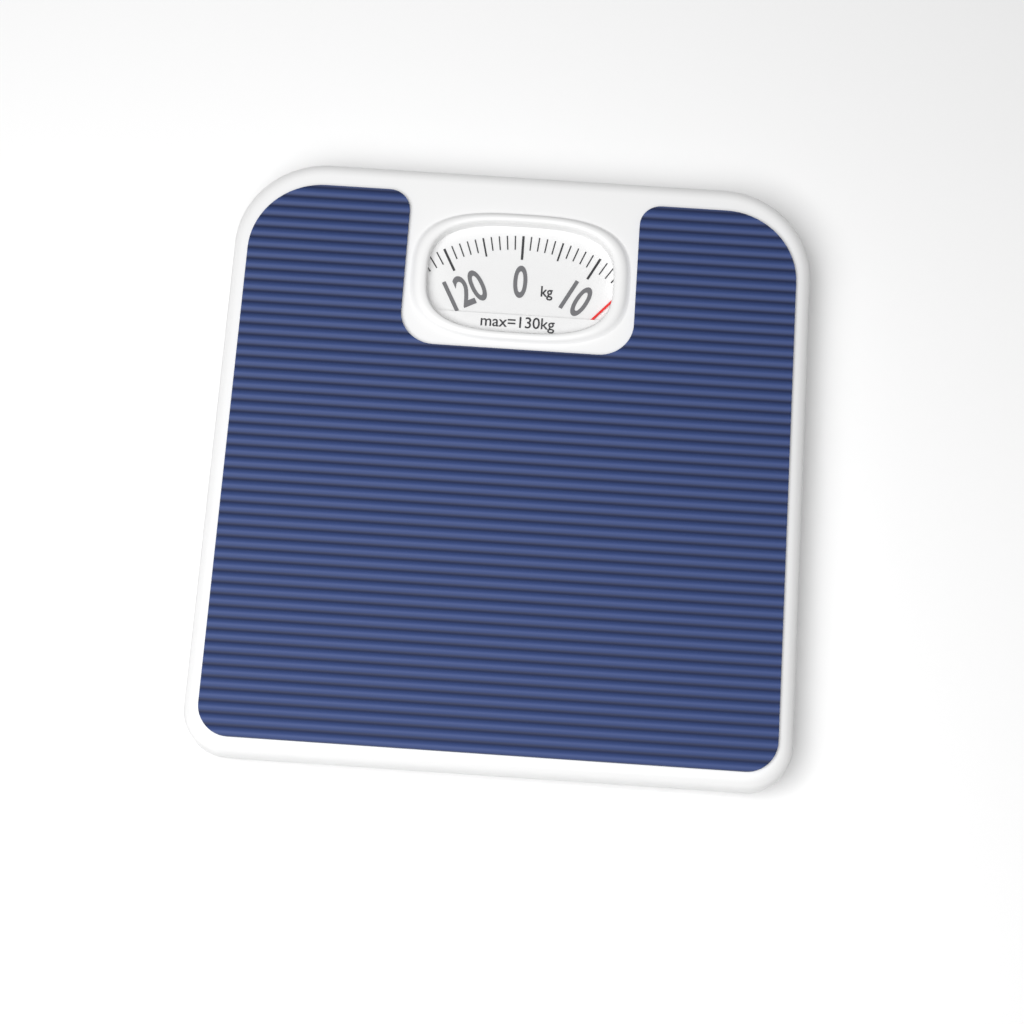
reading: 15 kg
